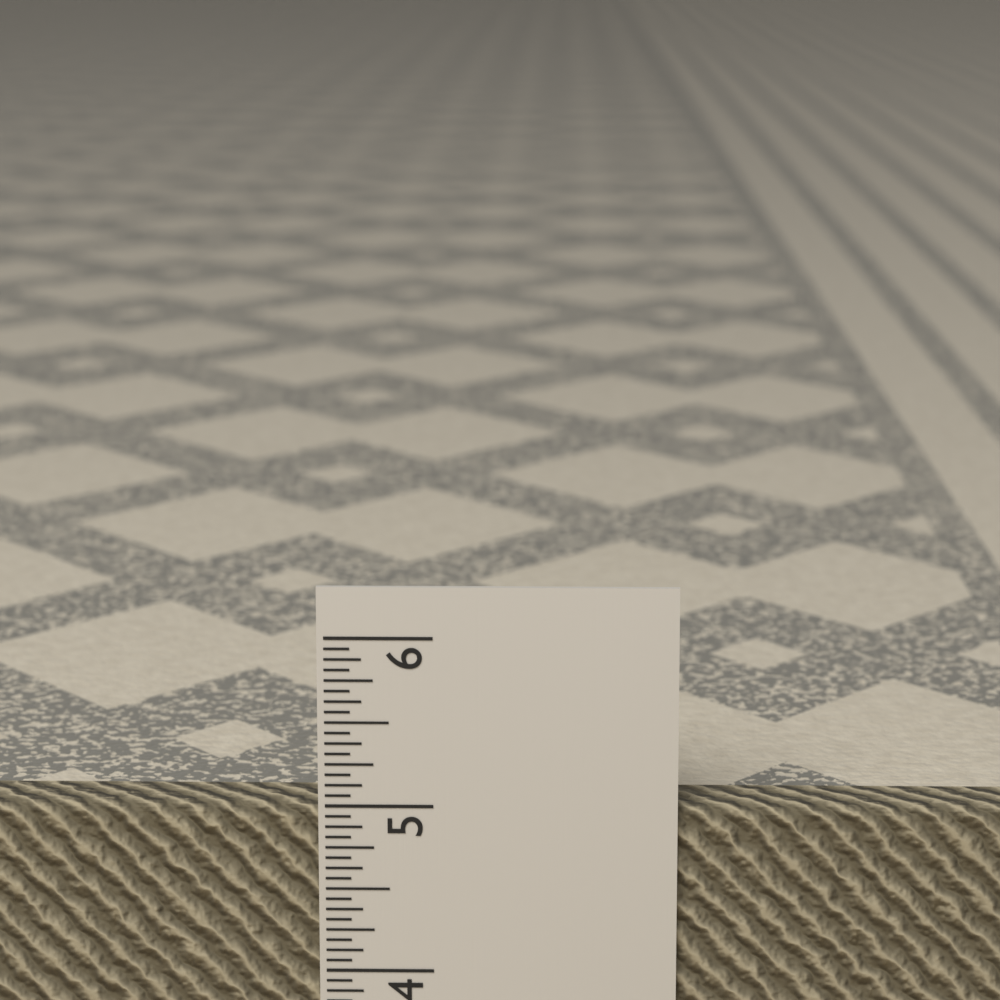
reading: 5.0000 in
